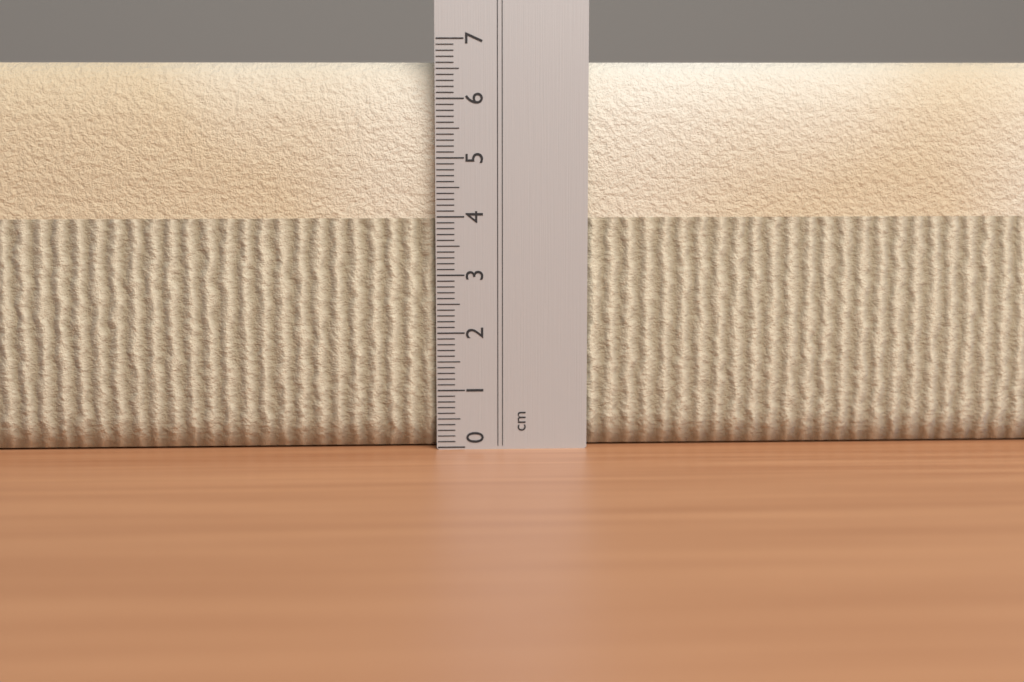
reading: 6.6 cm
